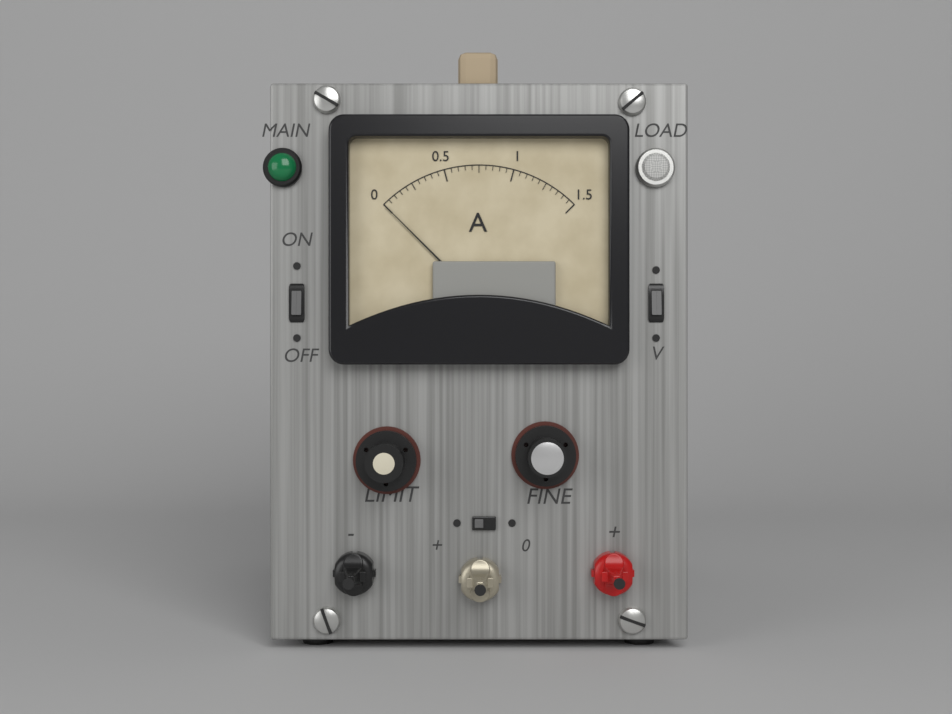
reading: 0.00 A
